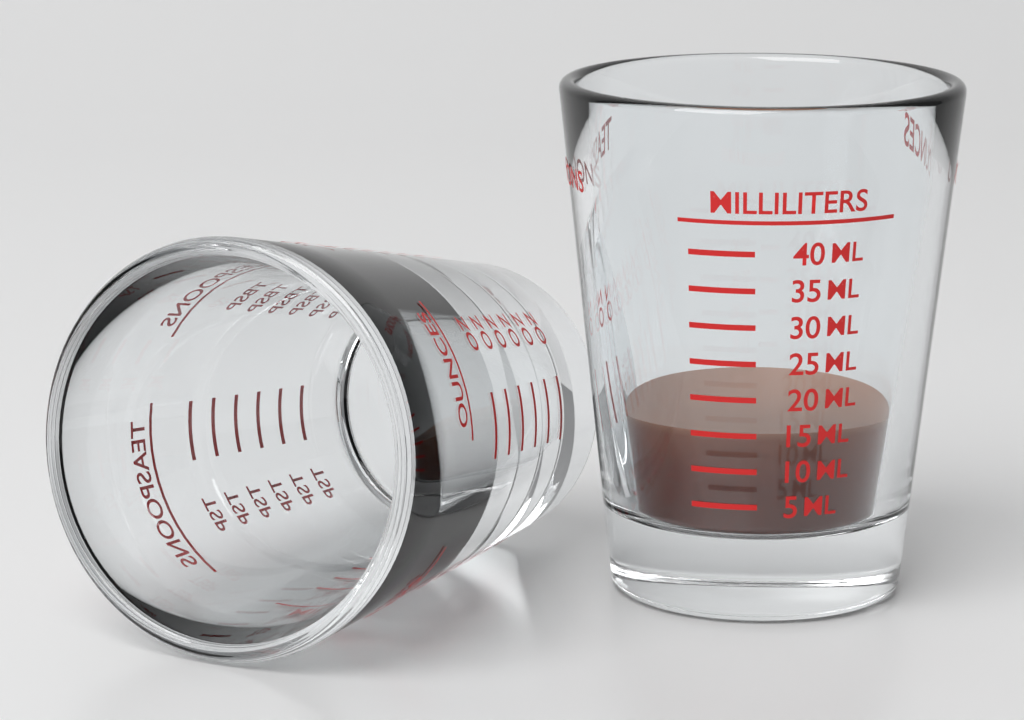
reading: 15 ml
